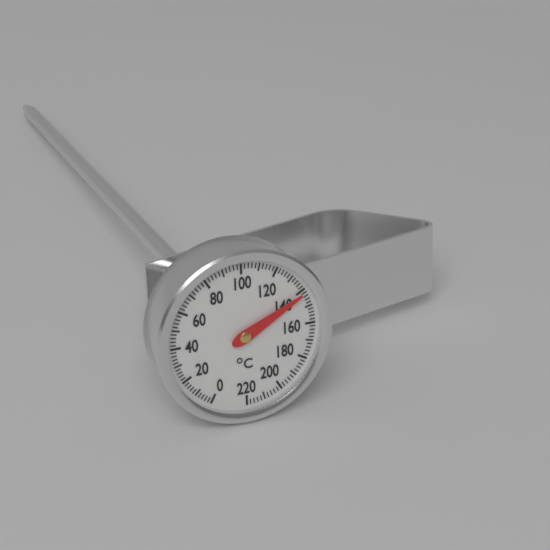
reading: 142 °C
